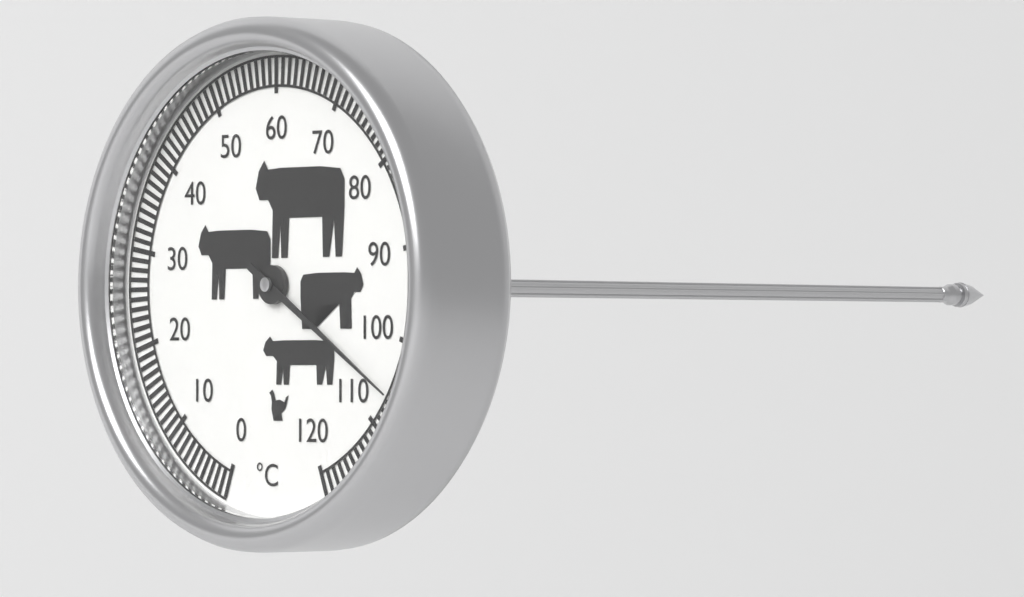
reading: 106 °C
